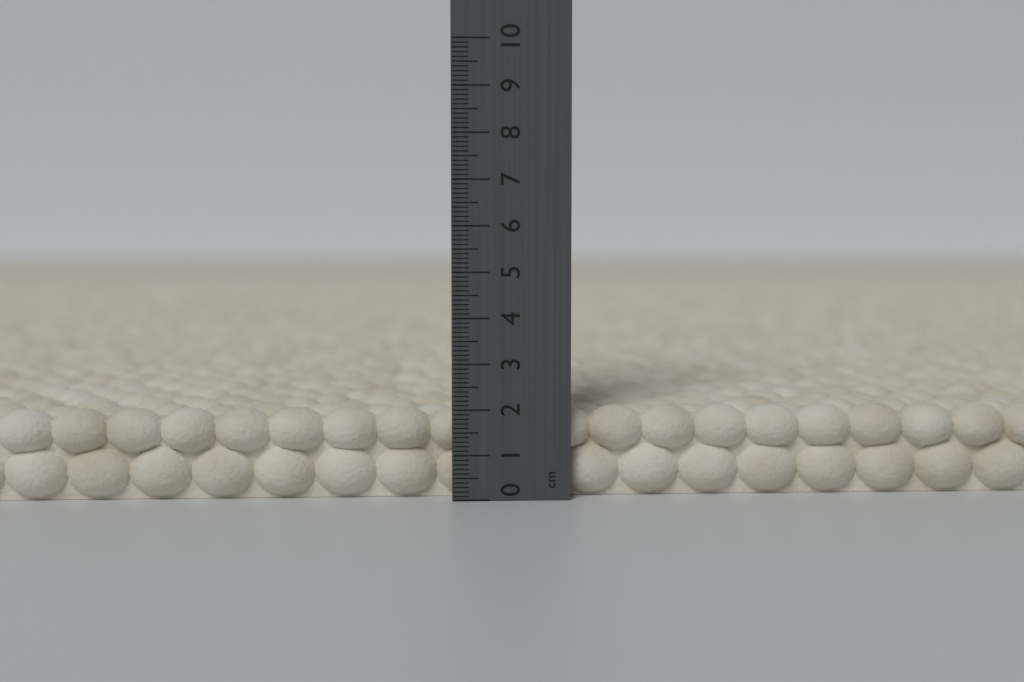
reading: 2.0 cm
